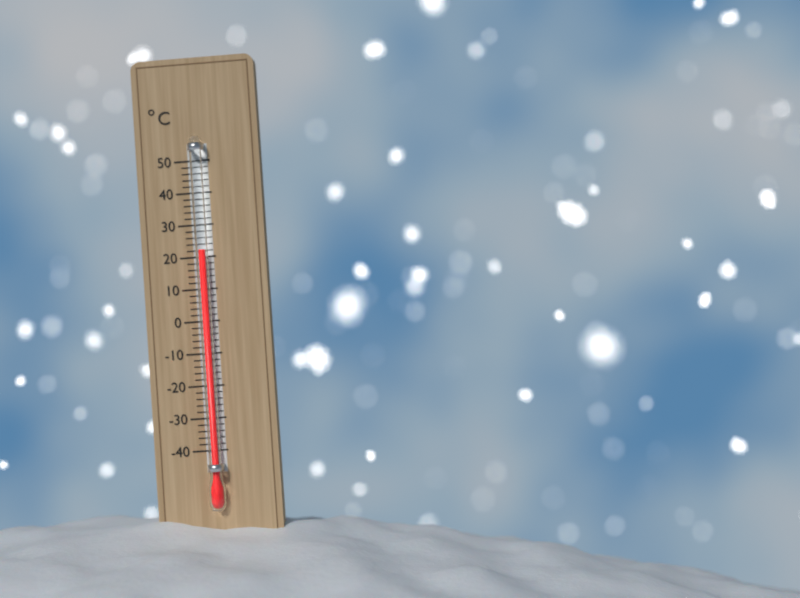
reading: 22 °C
